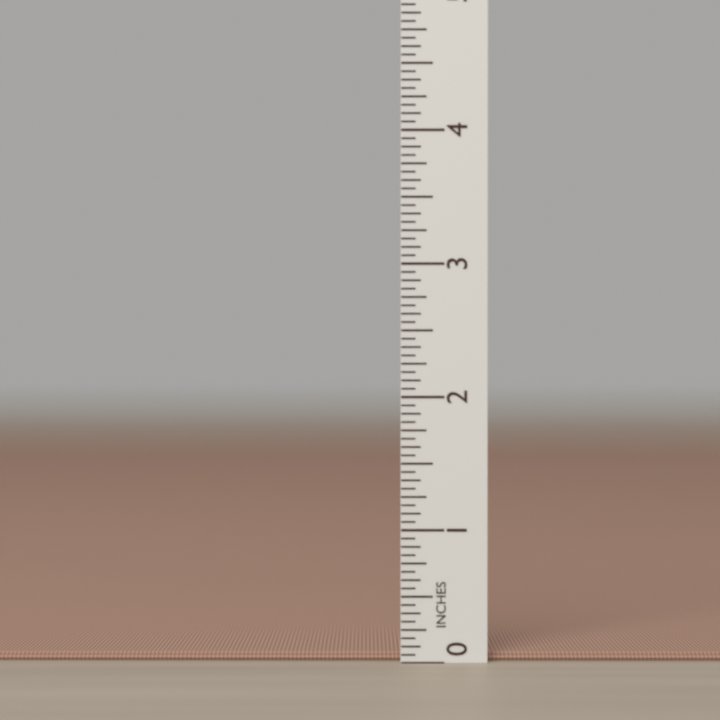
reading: 0.0625 in
